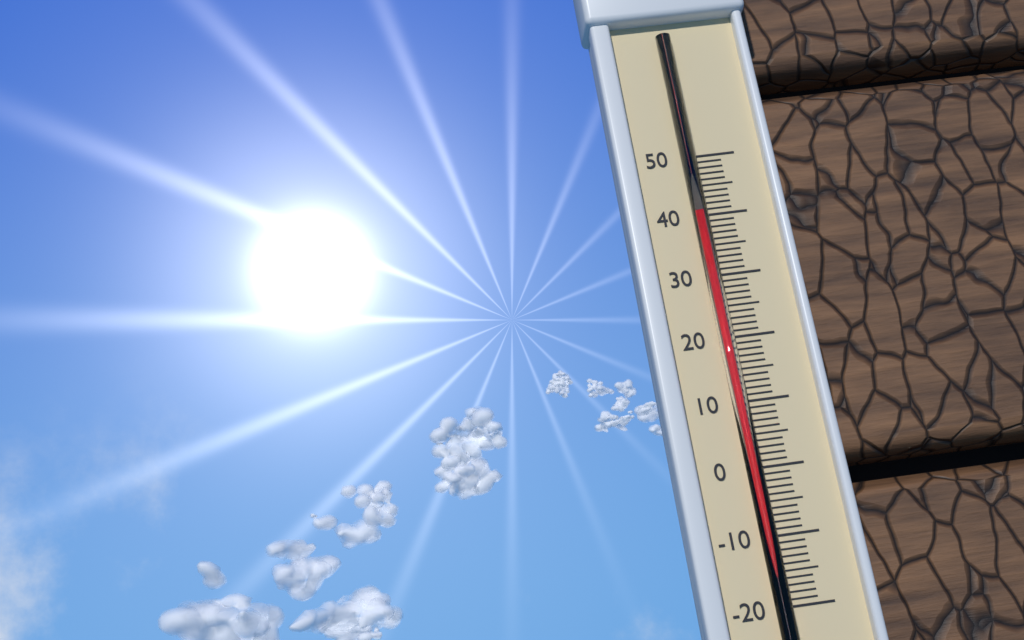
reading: 40 (no unit)
